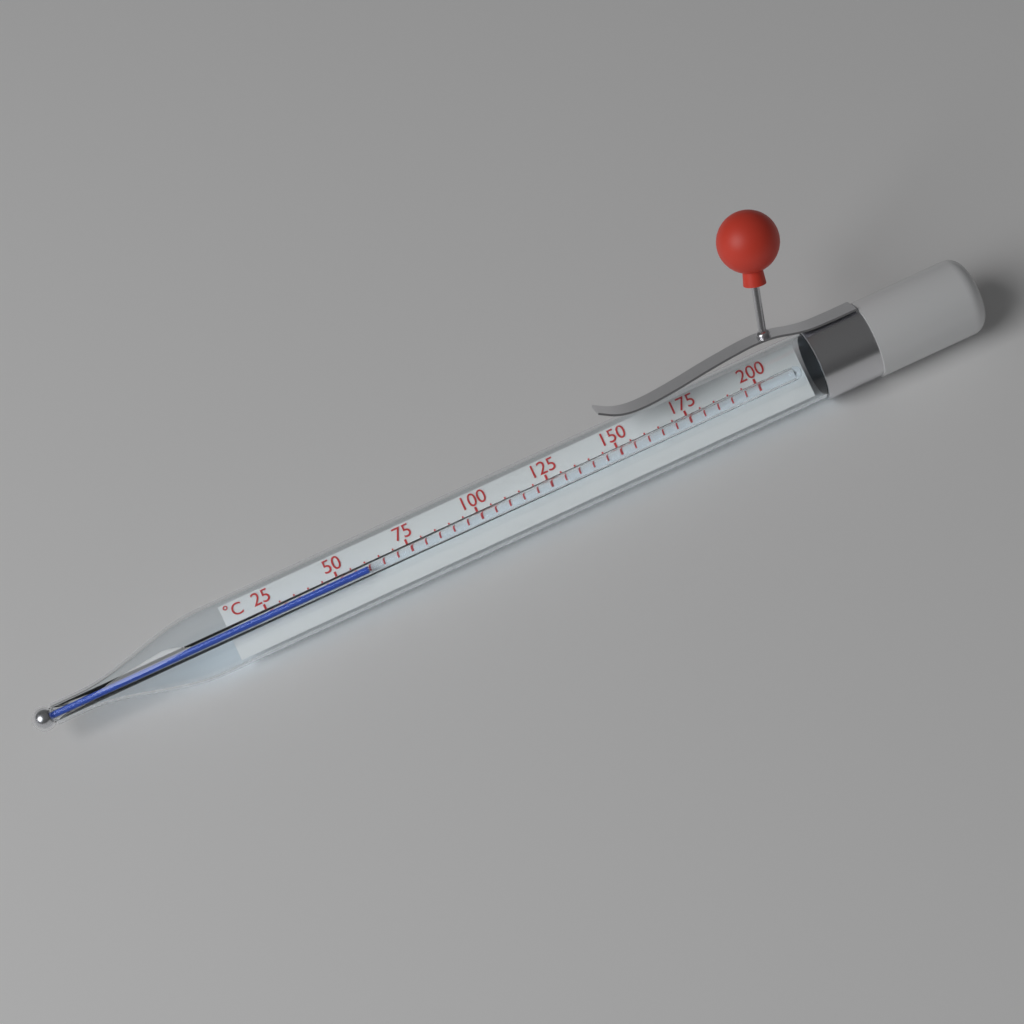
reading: 60 °C
